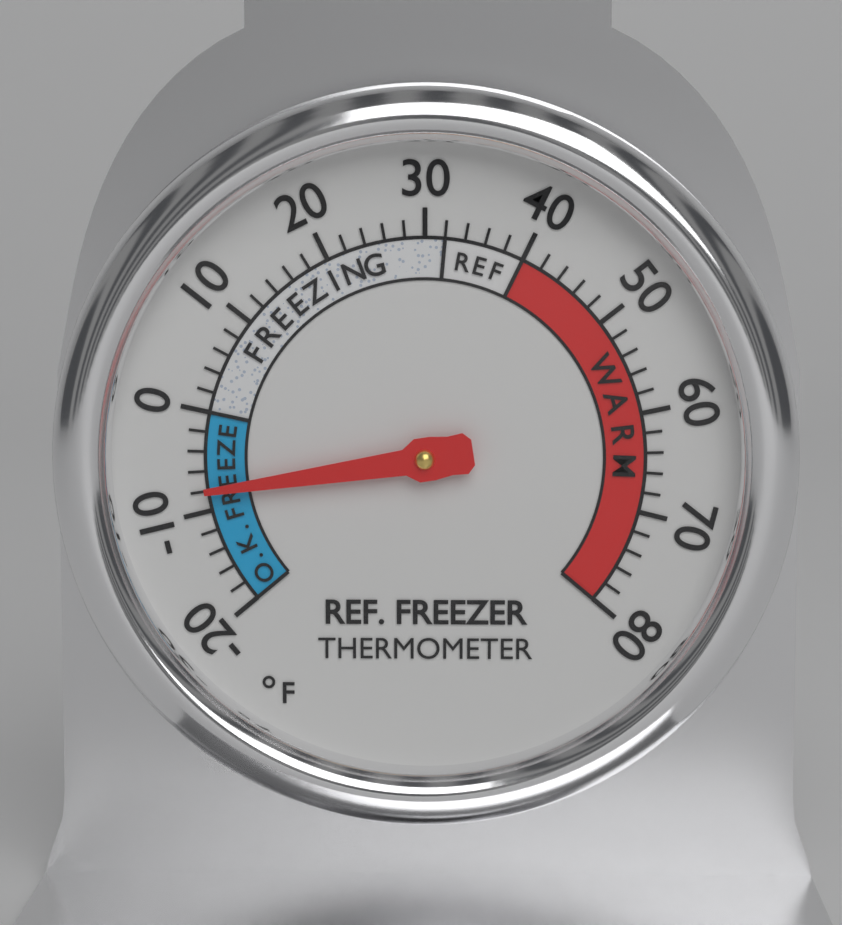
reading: -8 °F
